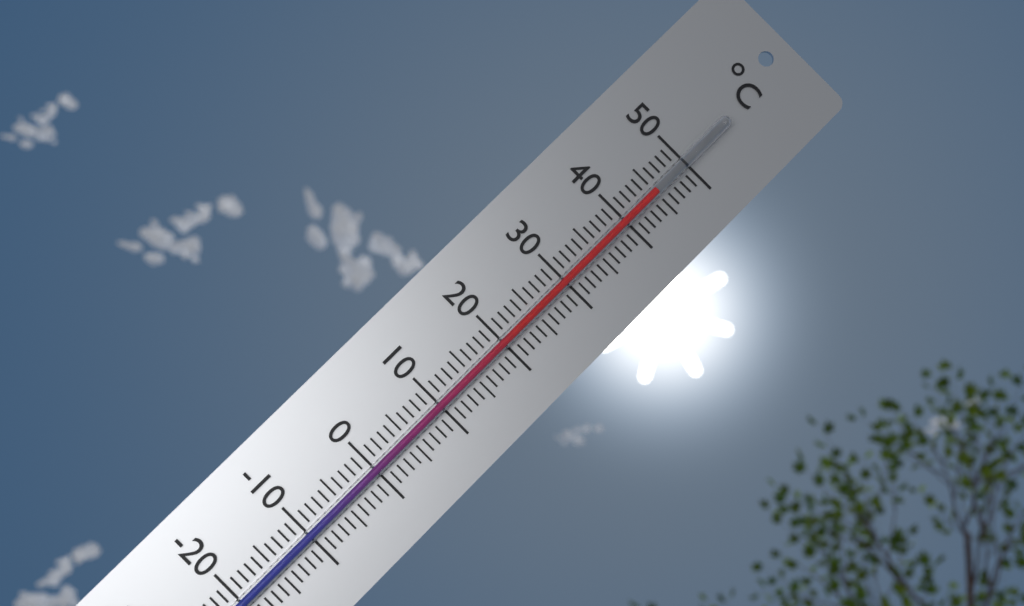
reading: 45 °C
